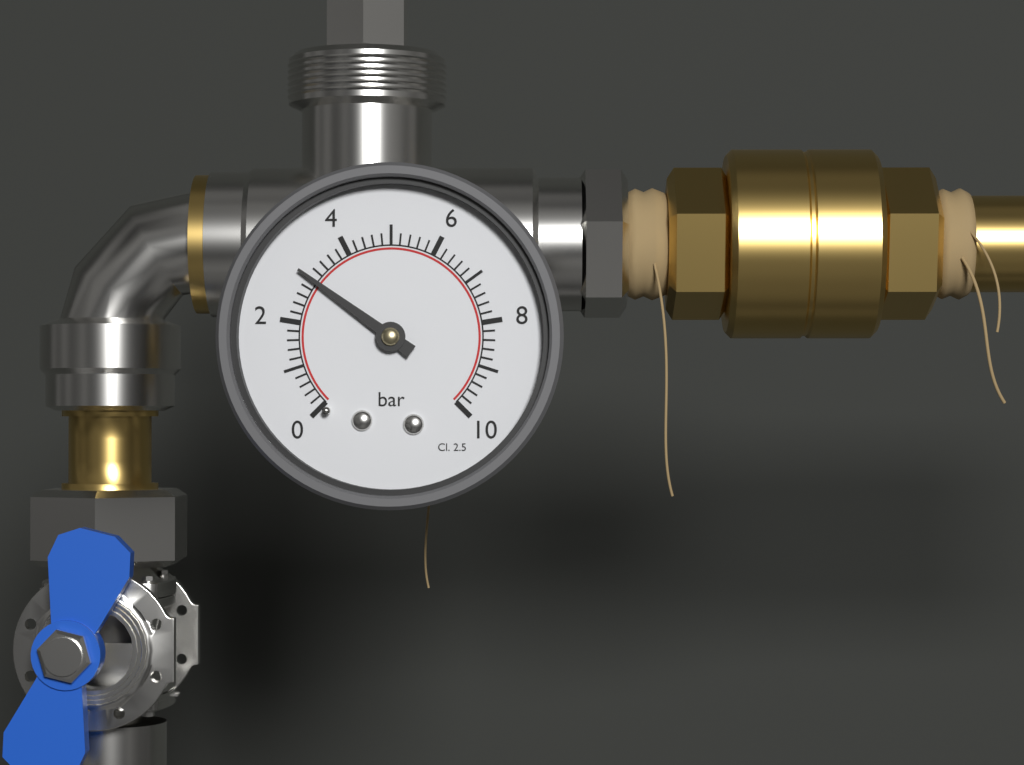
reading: 3.0 bar
